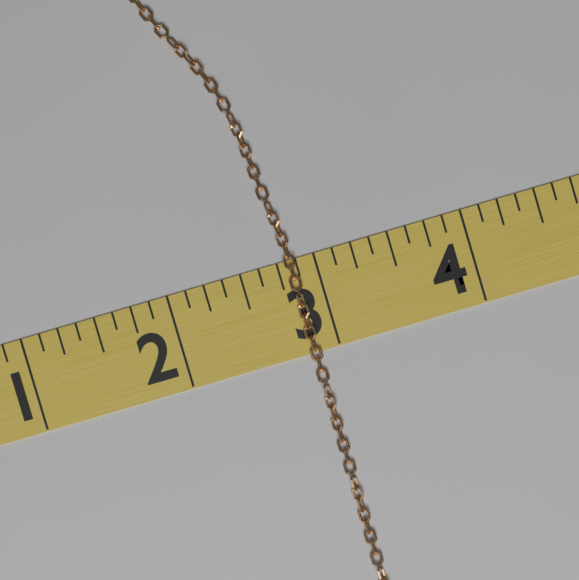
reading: 2.875 (no unit)
